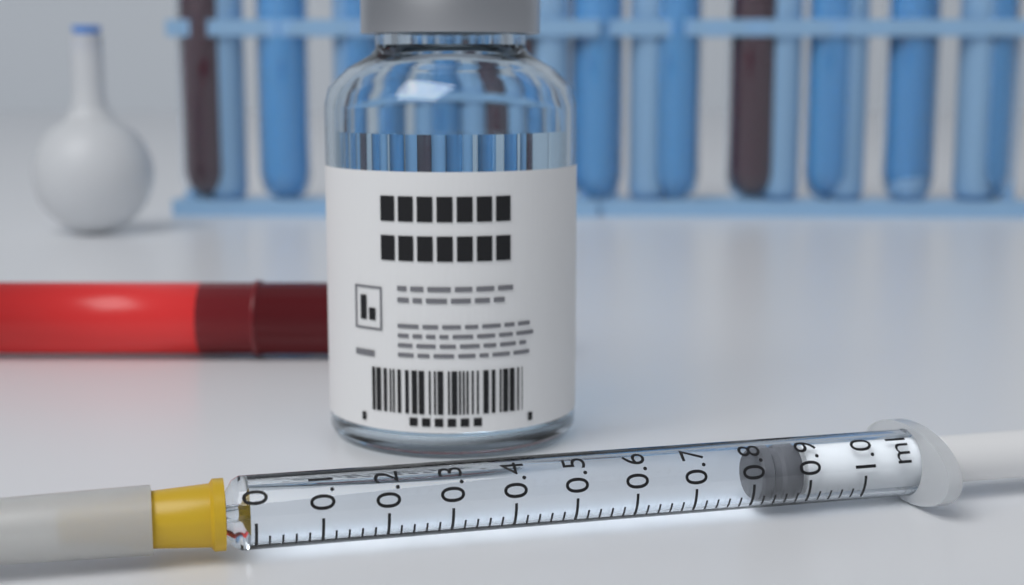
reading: 0.82 ml
